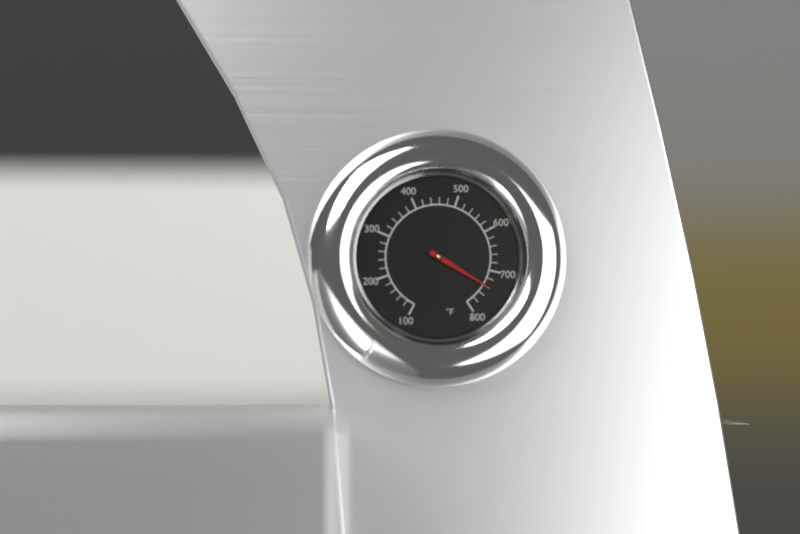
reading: 740 °F
